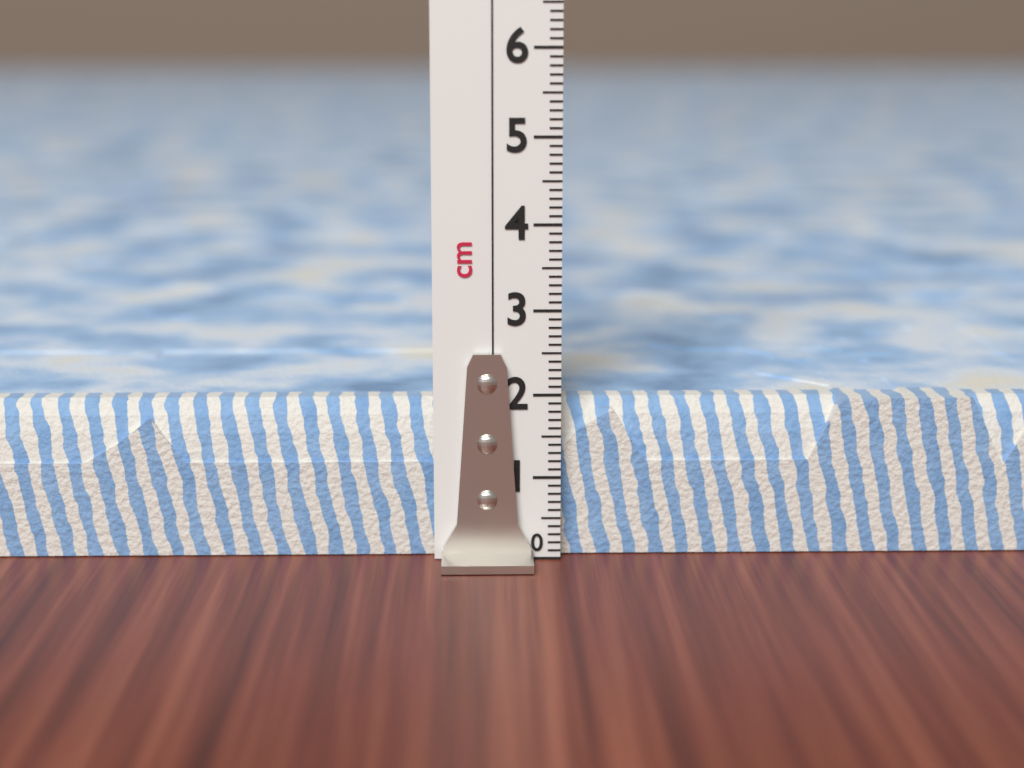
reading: 1.9 cm
